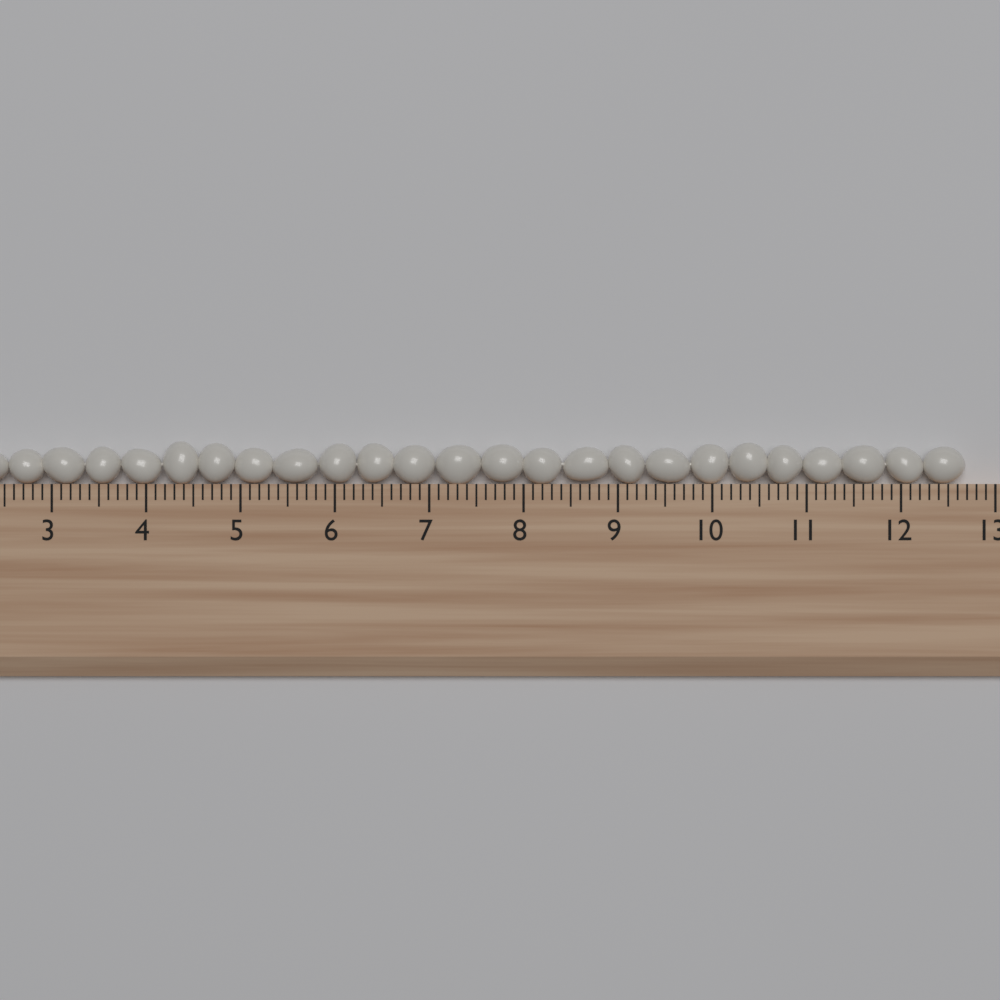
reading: 12.7 (no unit)
